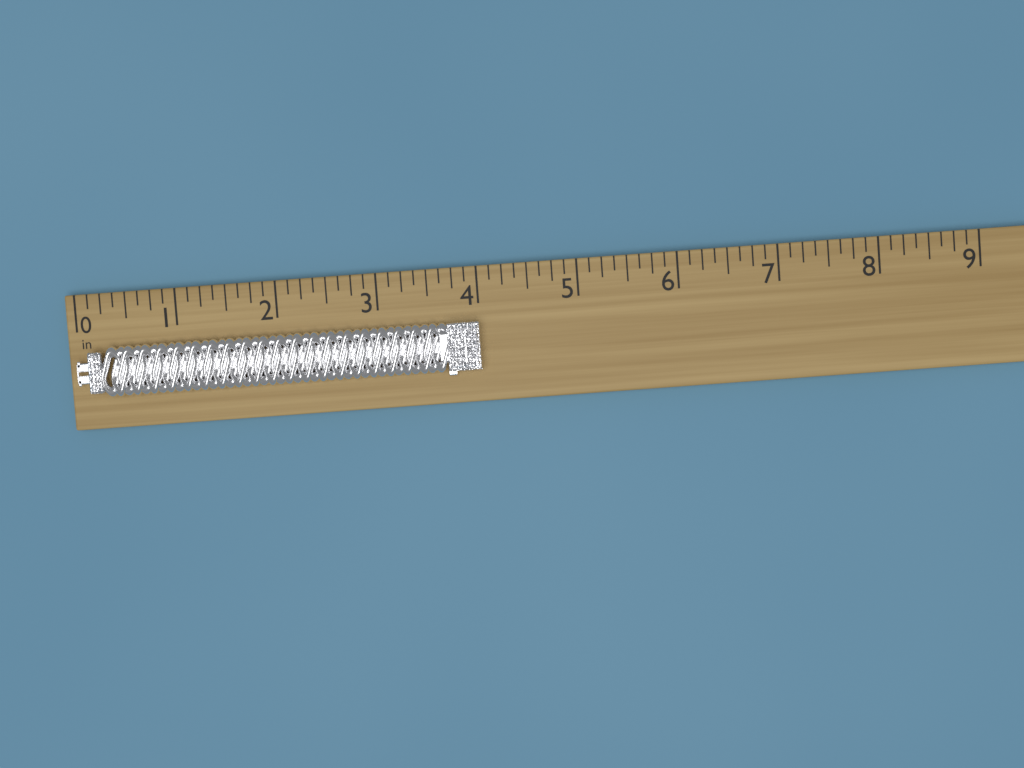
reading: 4.000 in
